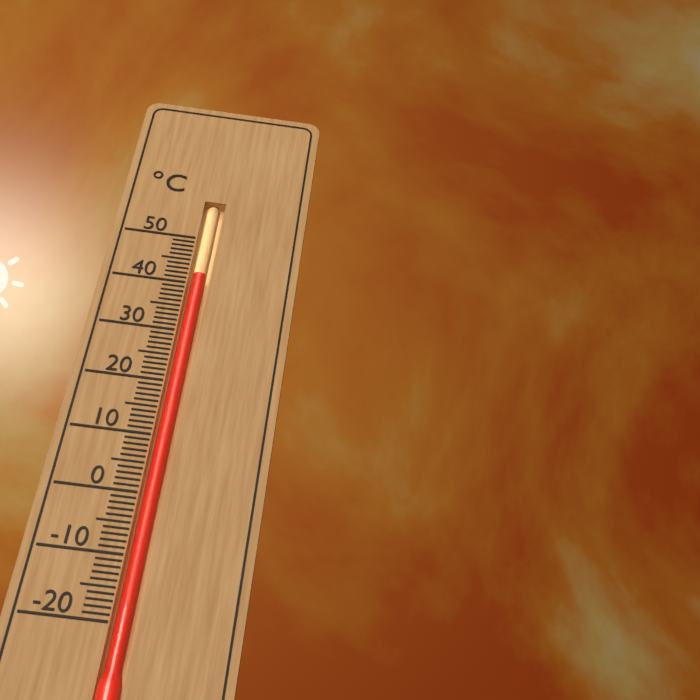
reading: 42 °C
